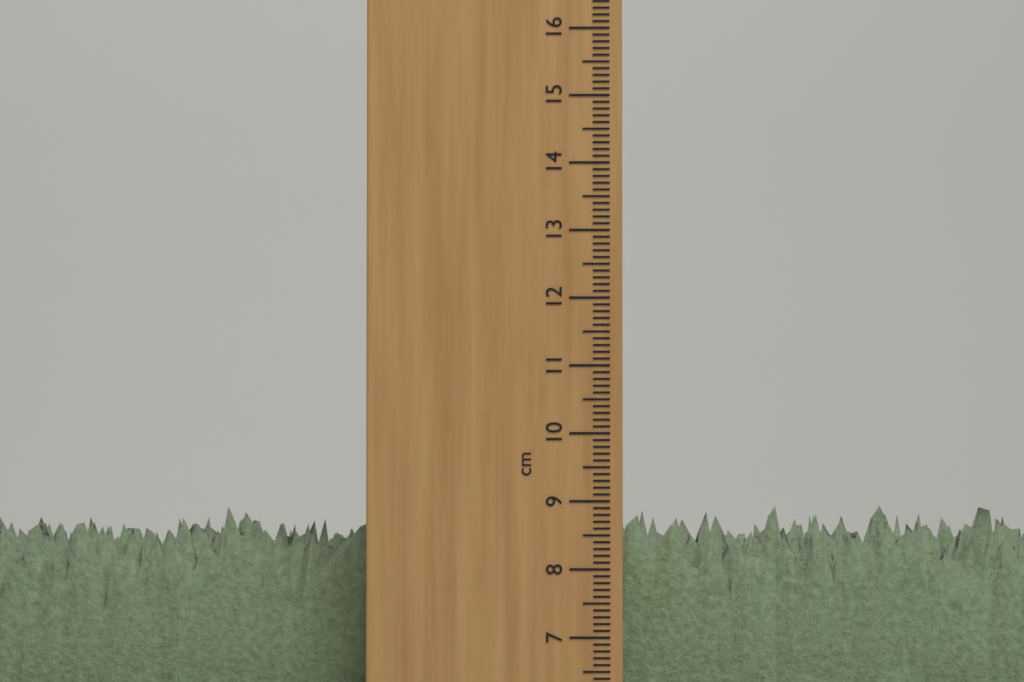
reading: 9.0 cm
